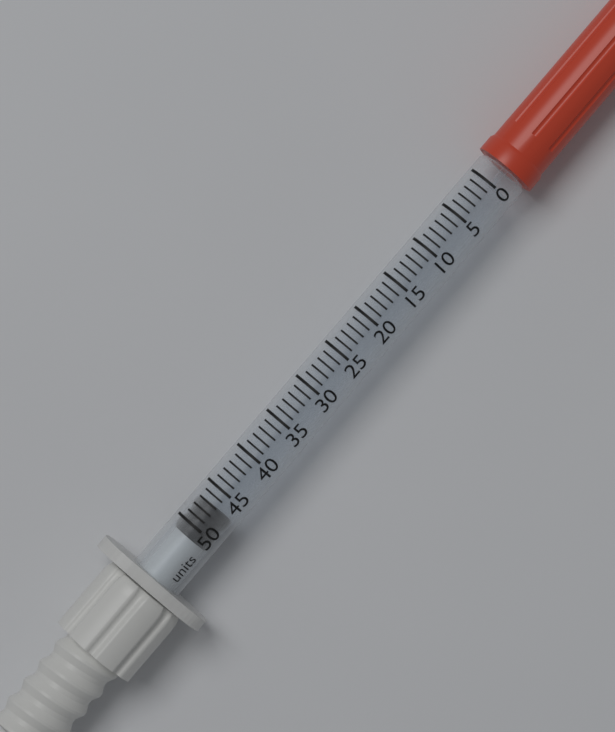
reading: 47 units
